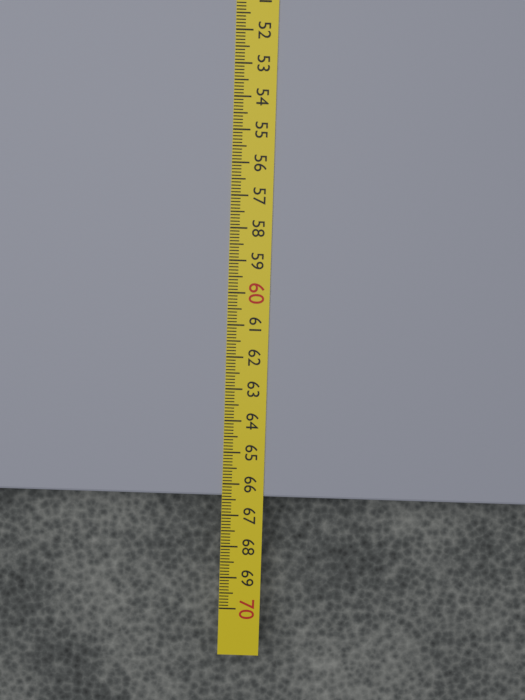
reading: 66.4 cm
